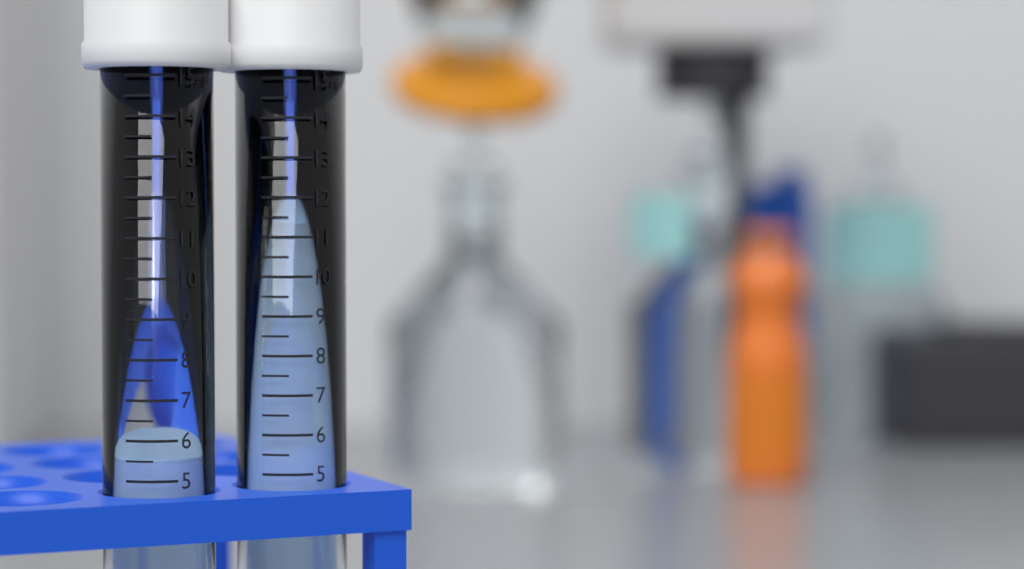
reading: 5.5 ml
